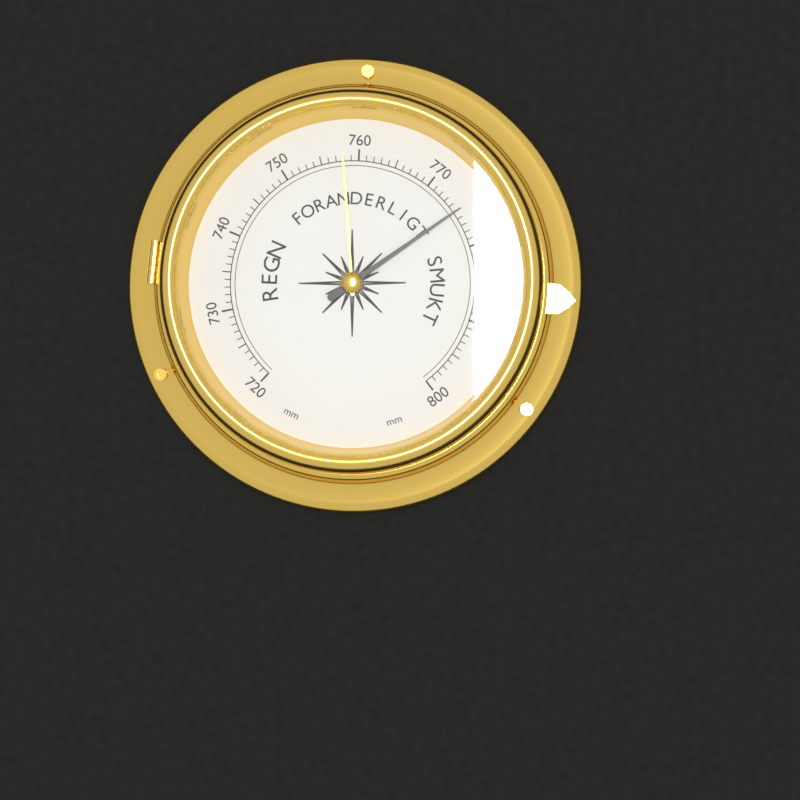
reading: 775 mm
